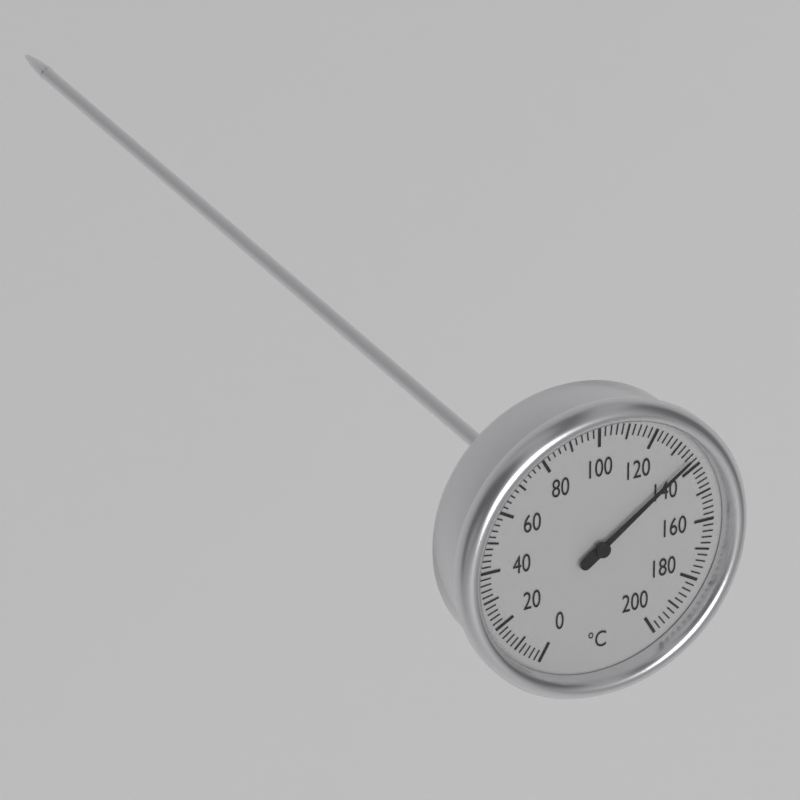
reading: 136 °C
